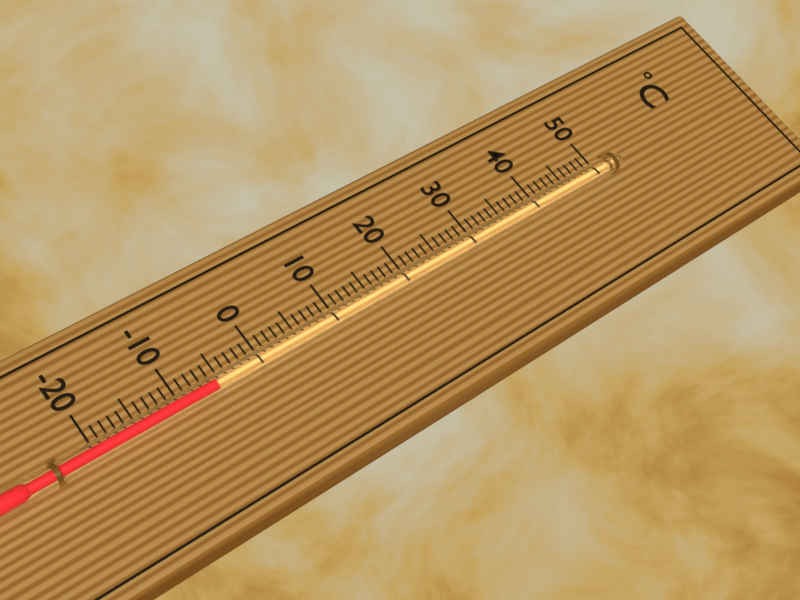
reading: -6 °C
